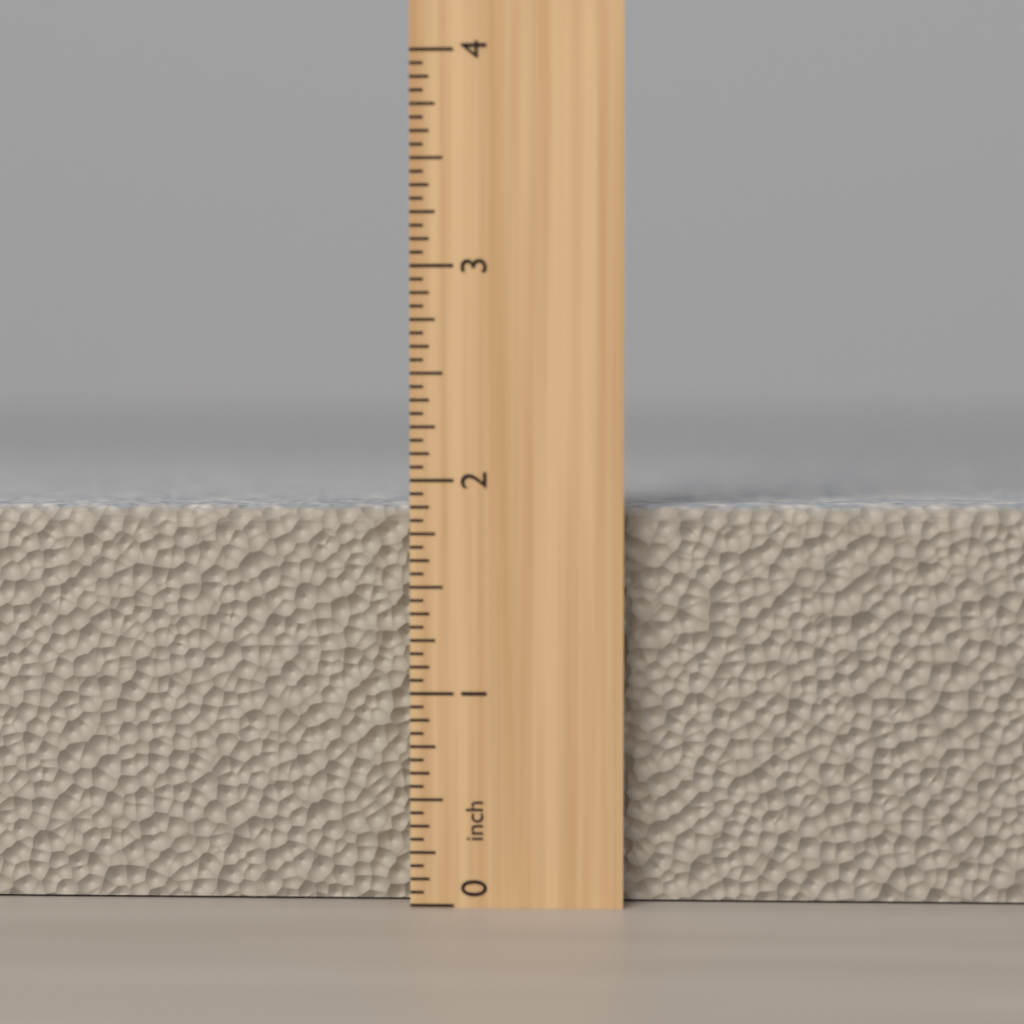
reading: 1.8750 inch
